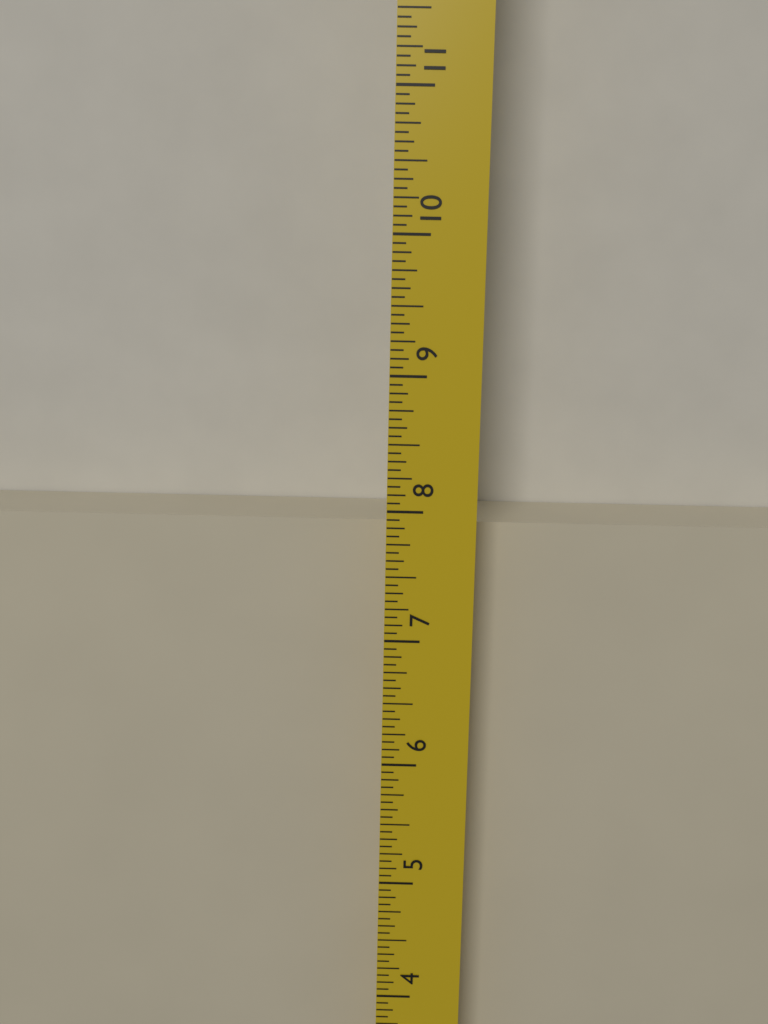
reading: 7.8125 in
